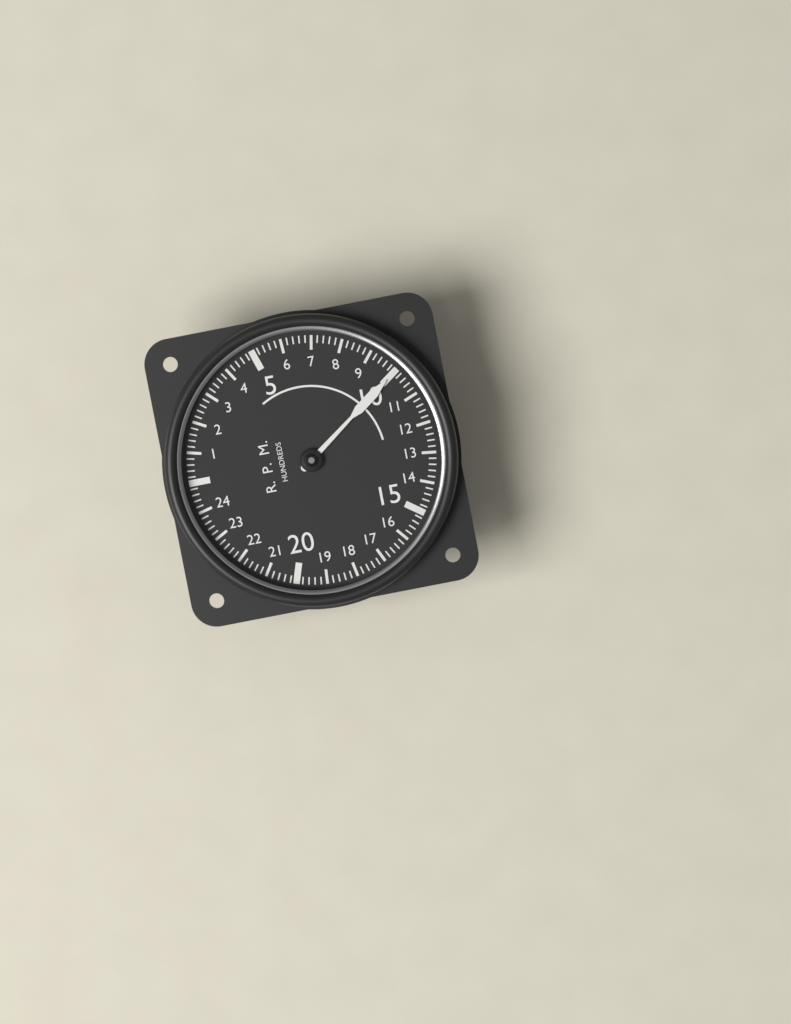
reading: 10.0 RPM x100
